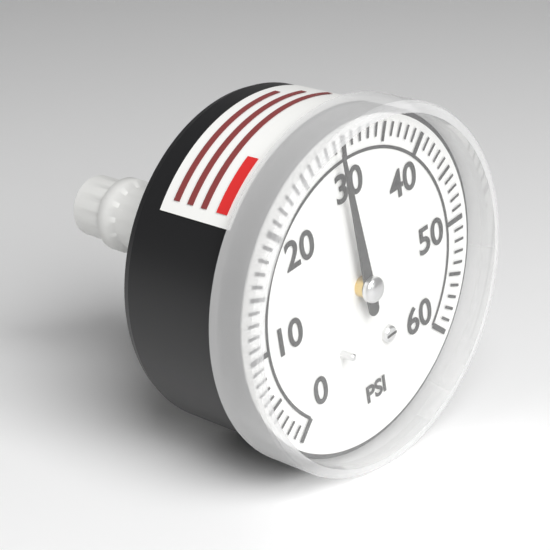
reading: 29 psi
